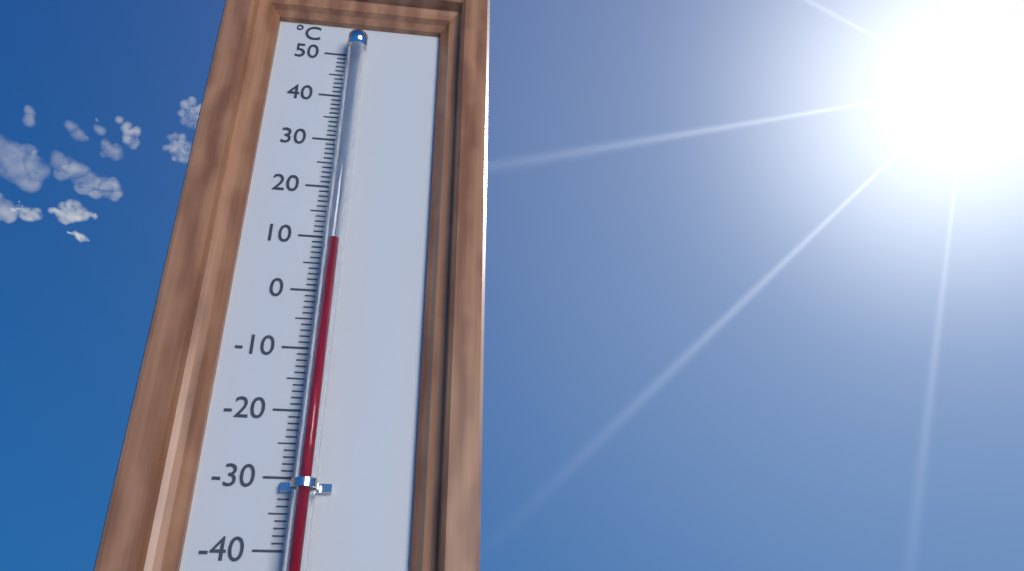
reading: 8 °C
